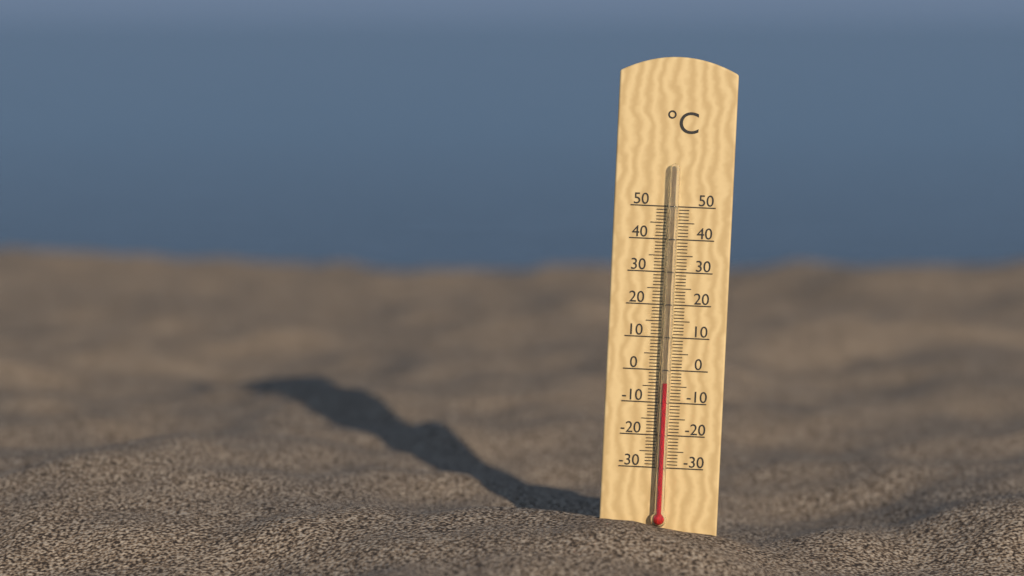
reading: -4 °C
